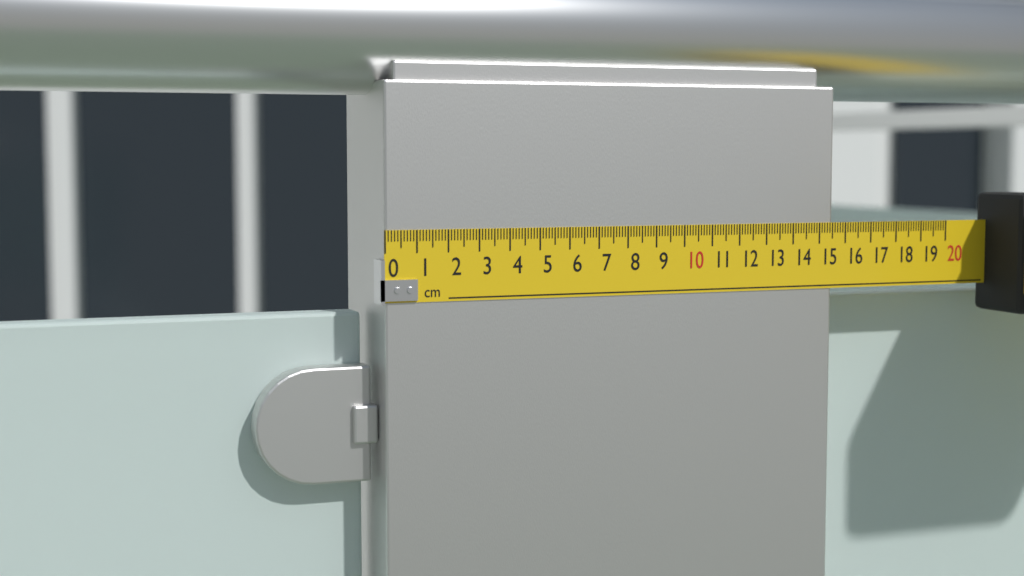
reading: 15.5 cm
